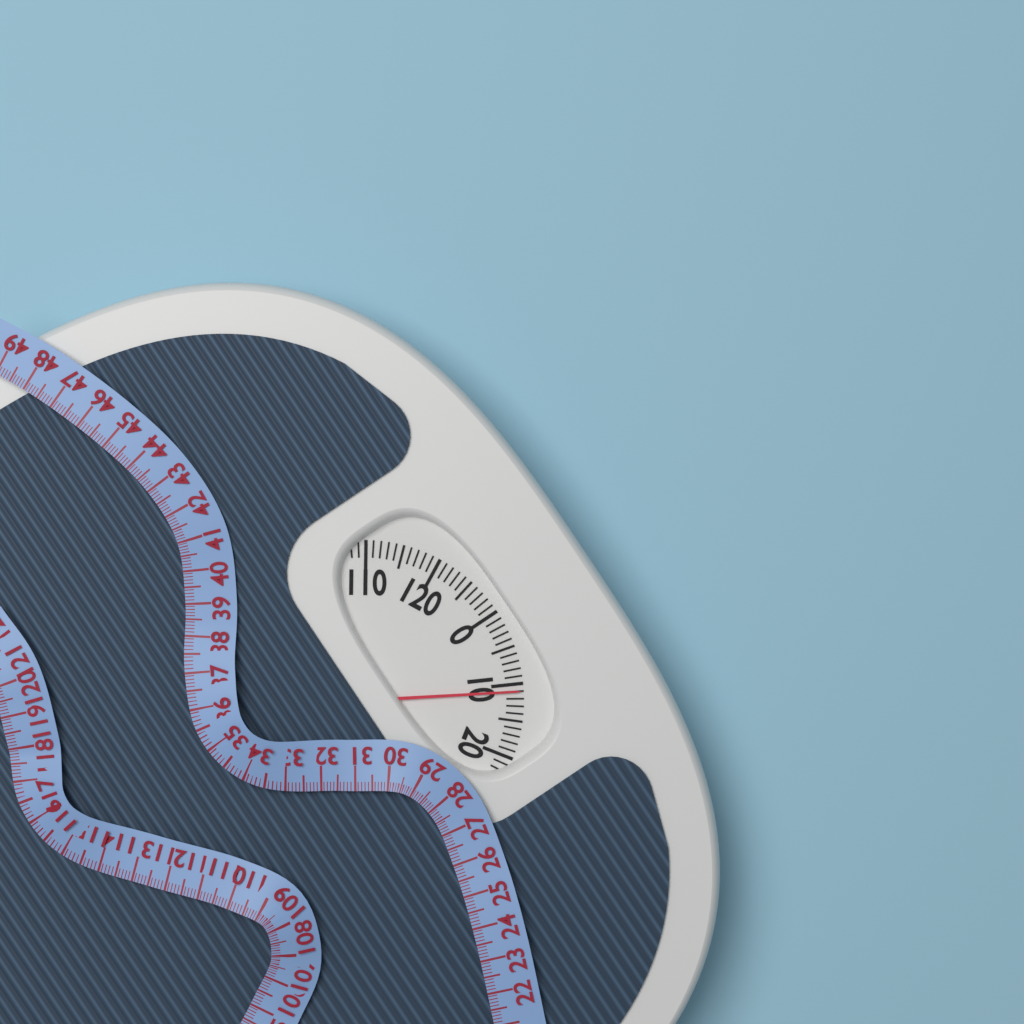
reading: 11 (no unit)
